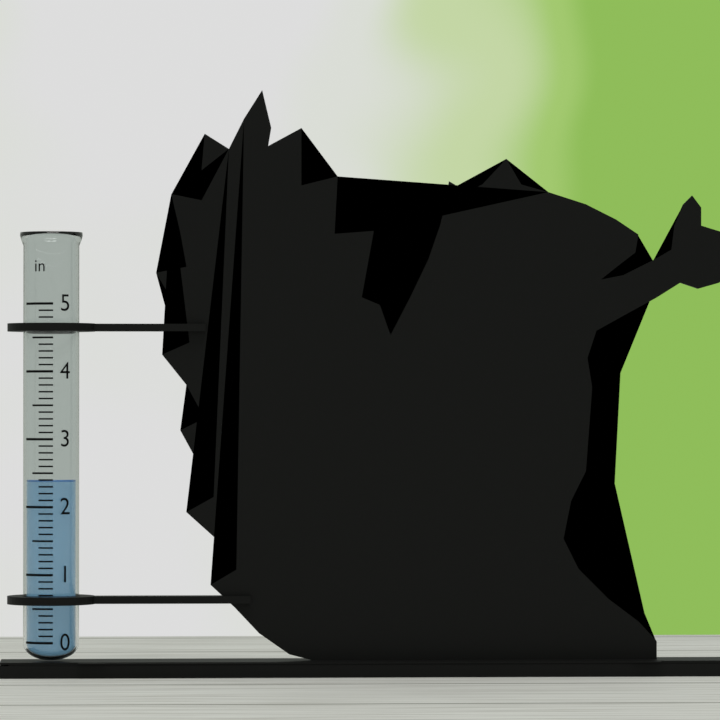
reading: 2.4 in
